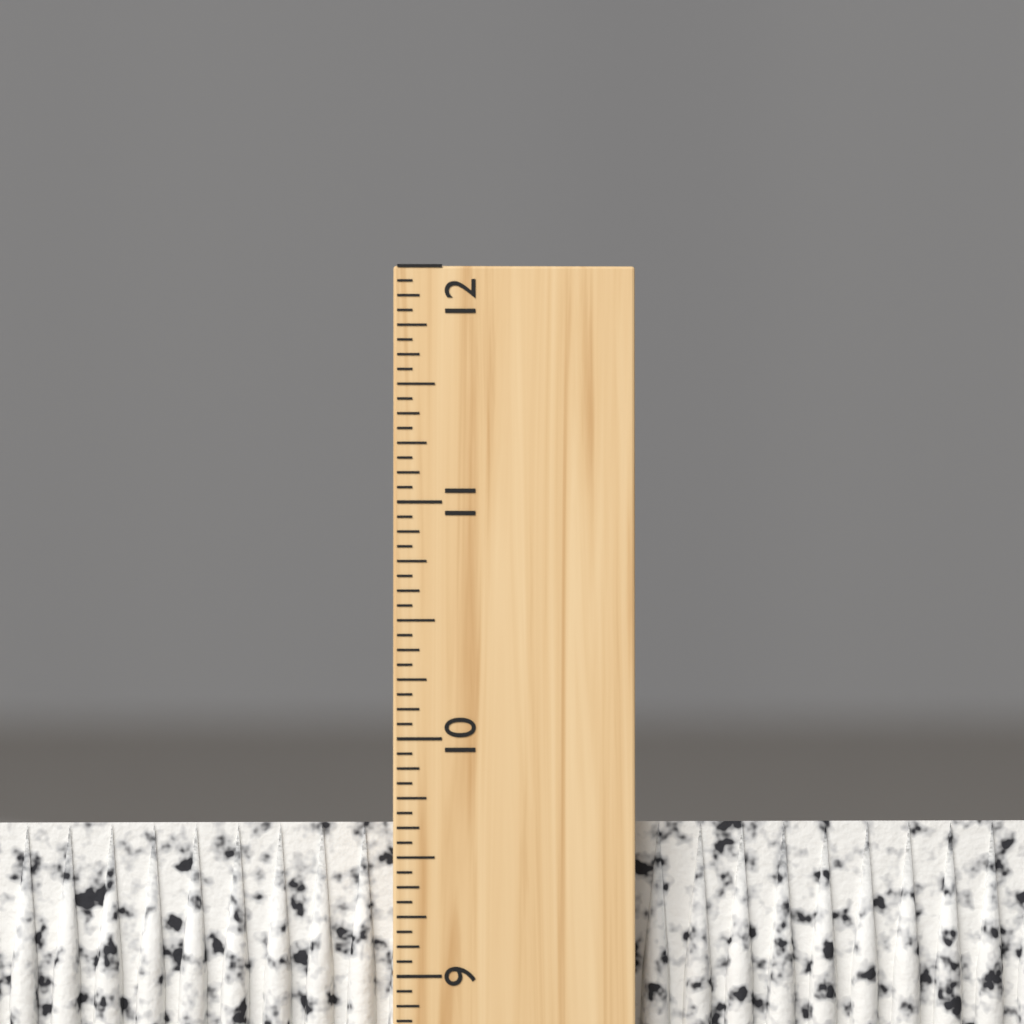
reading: 9.6250 inch
